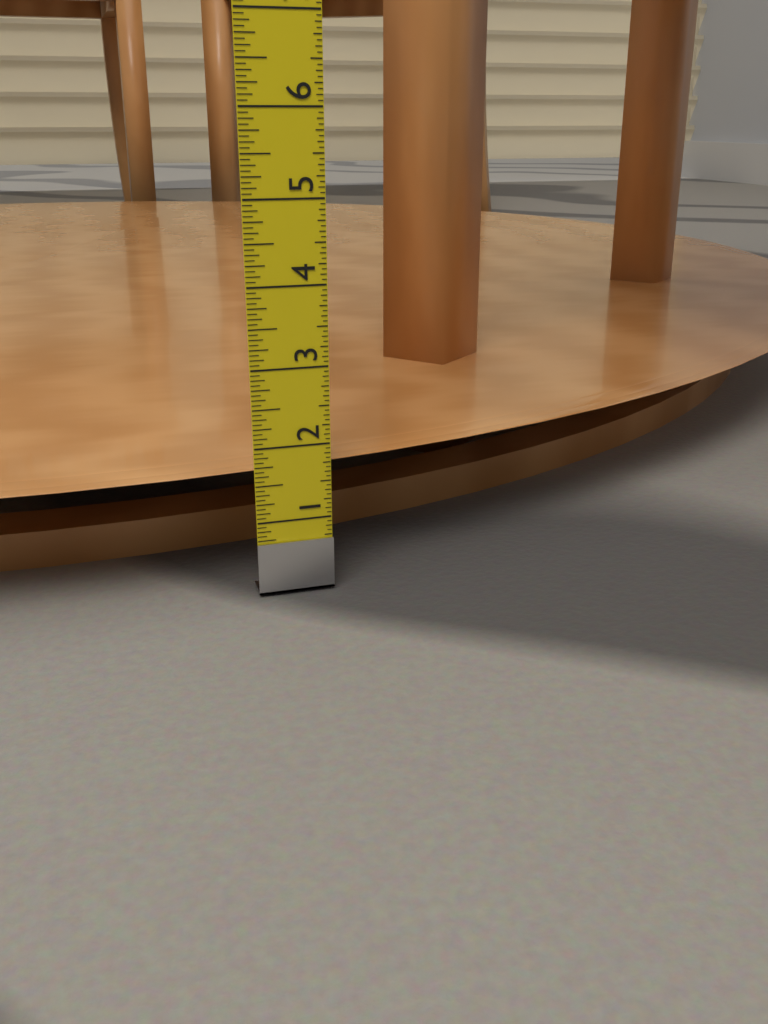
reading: 1.6875 in
